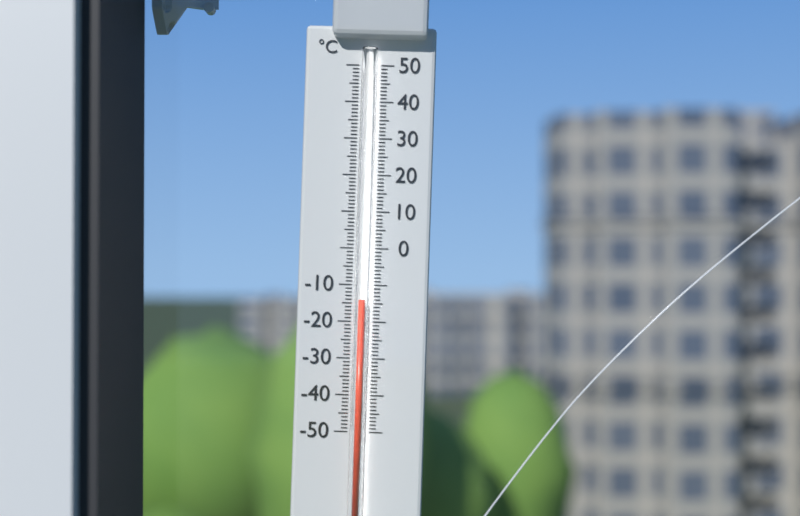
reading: -14 °C
